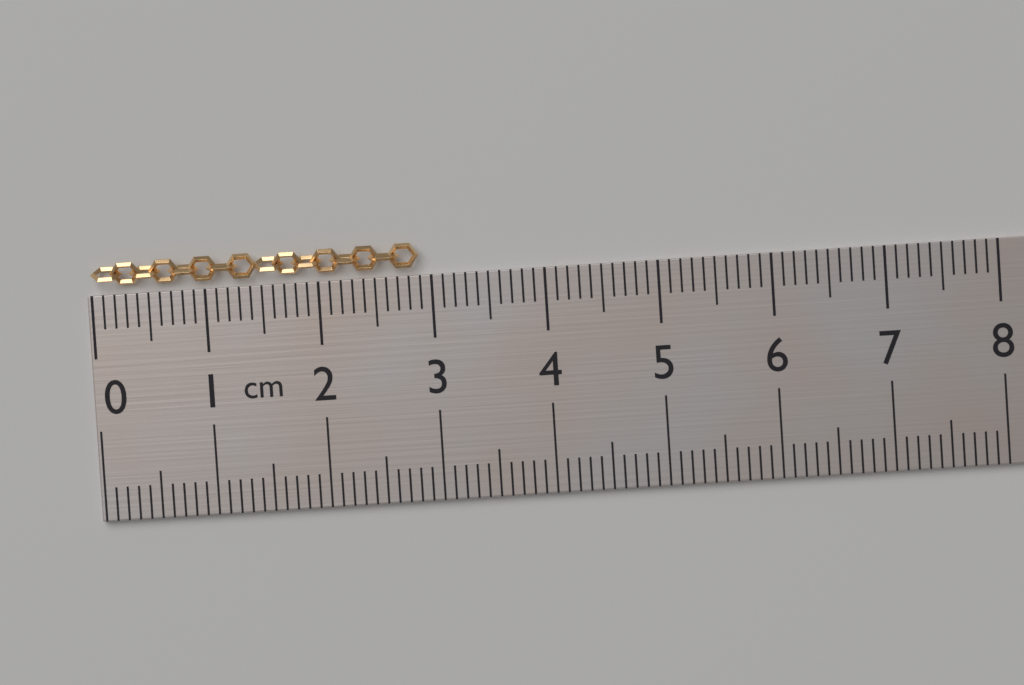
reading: 2.9 cm
